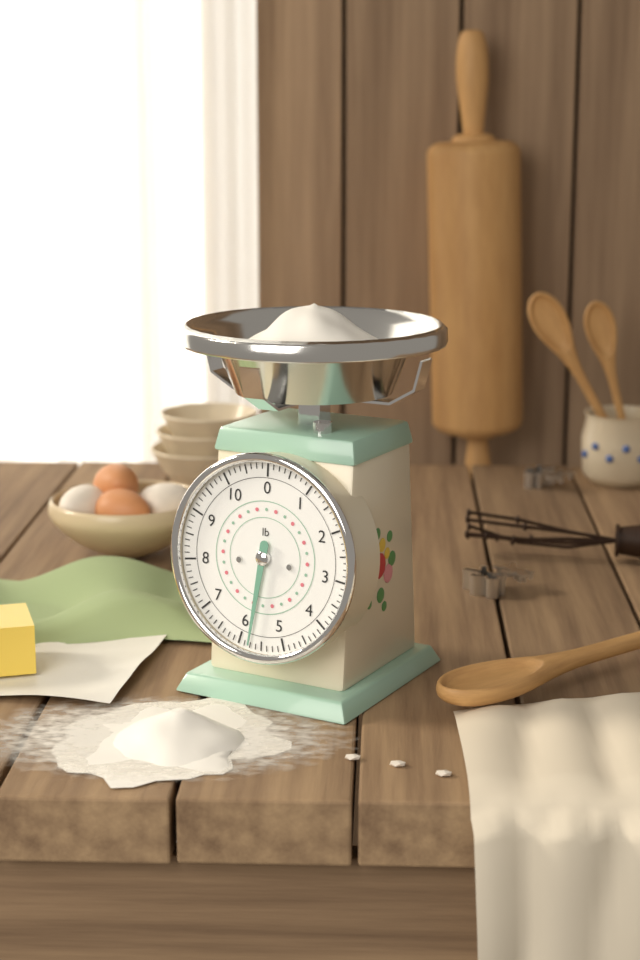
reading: 5.750 lb
